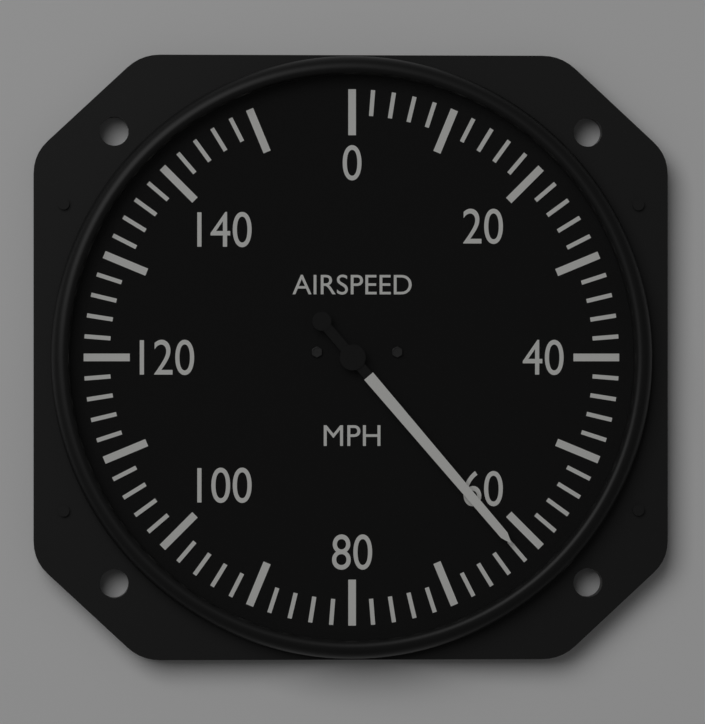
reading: 62 mph
